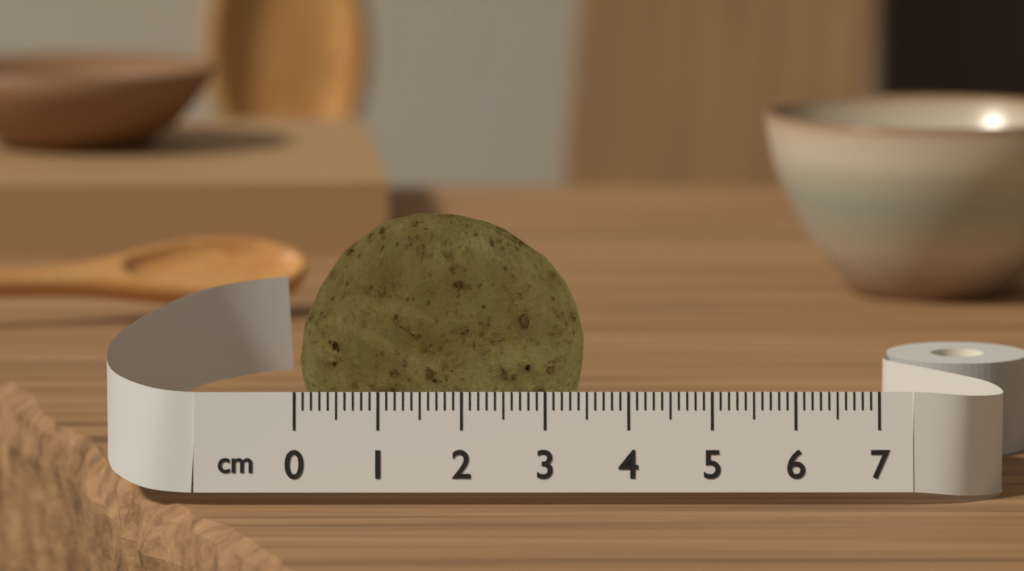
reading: 3.5 cm
